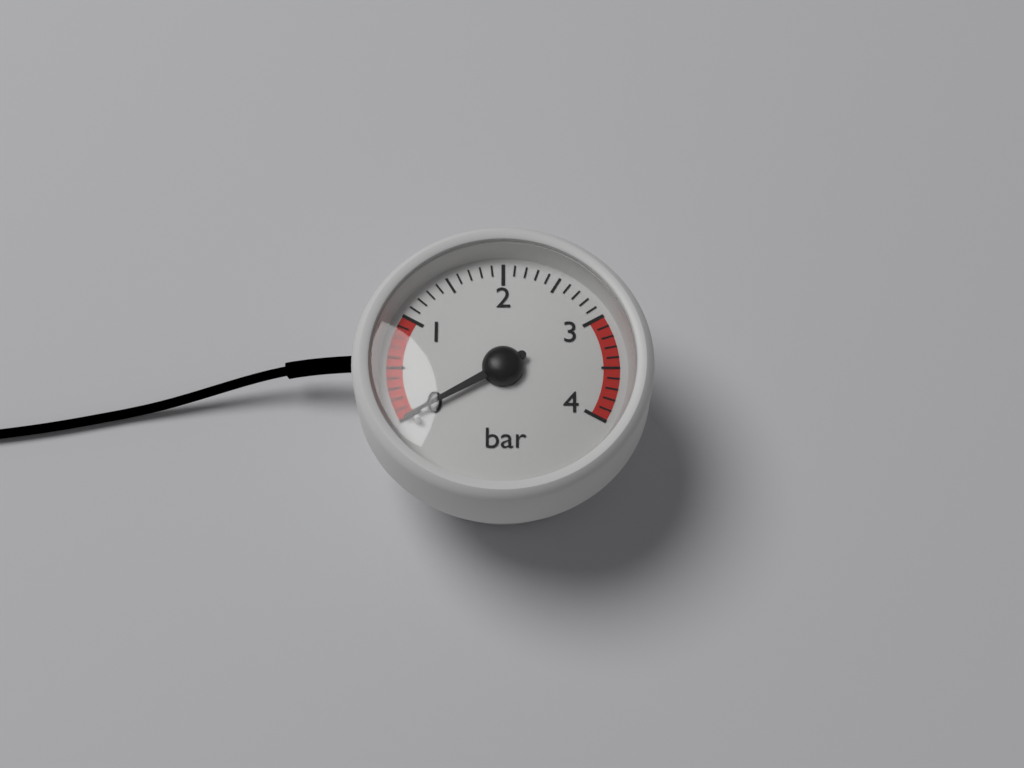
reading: 0.0 bar
